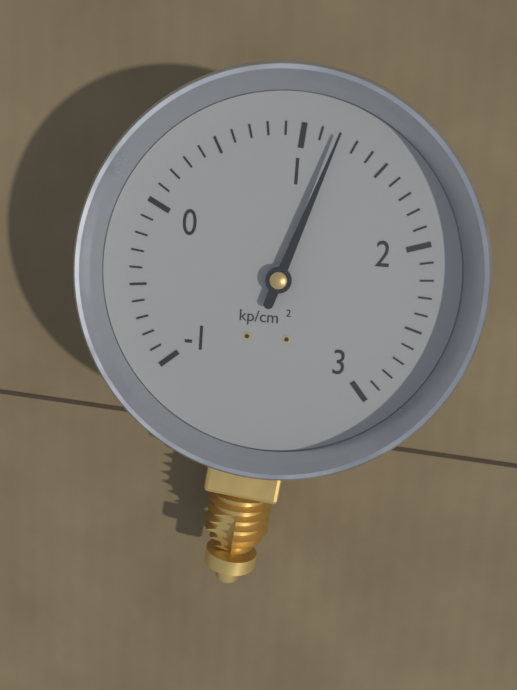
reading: 1.2 kp/cm²
